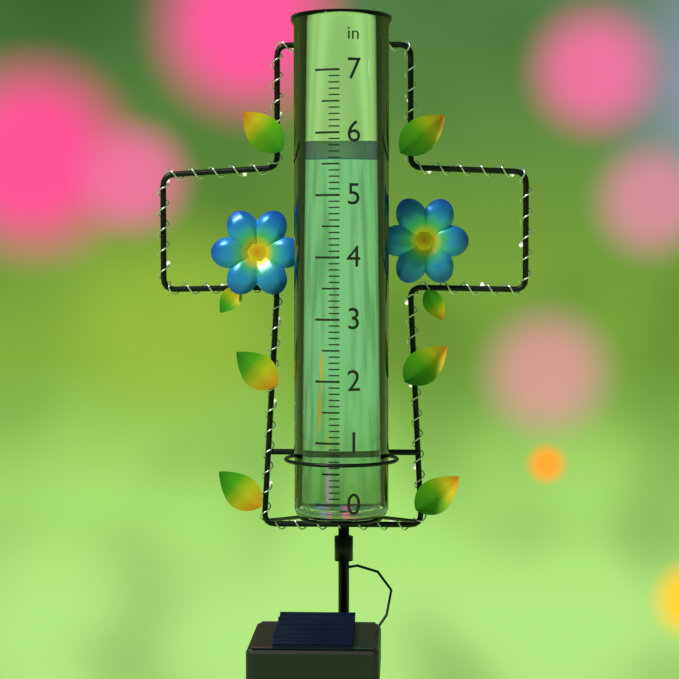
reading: 5.6 in
